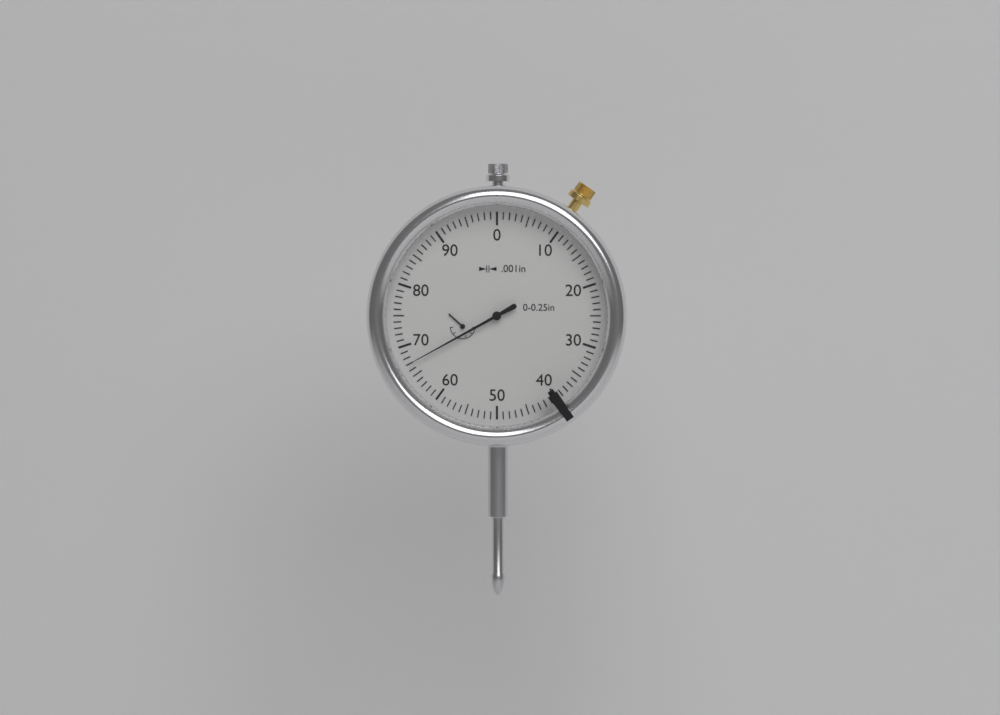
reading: 0.067 in
